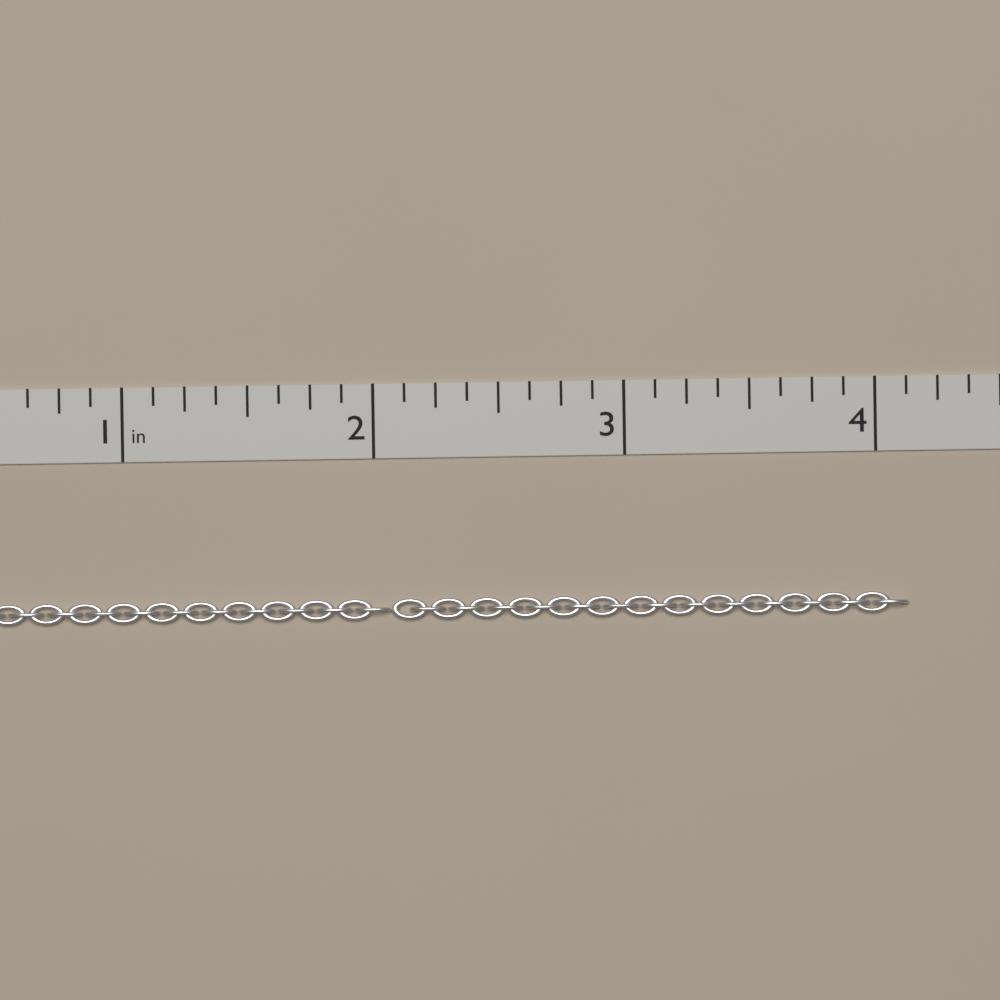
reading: 4.125 in
